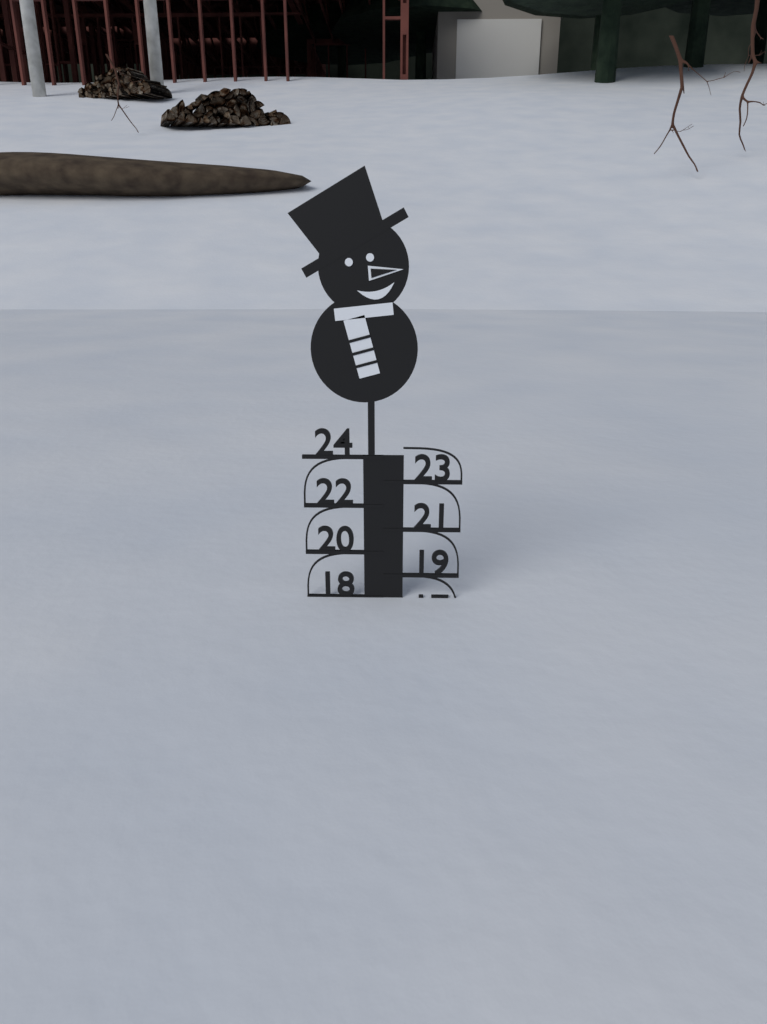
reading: 18 (no unit)
